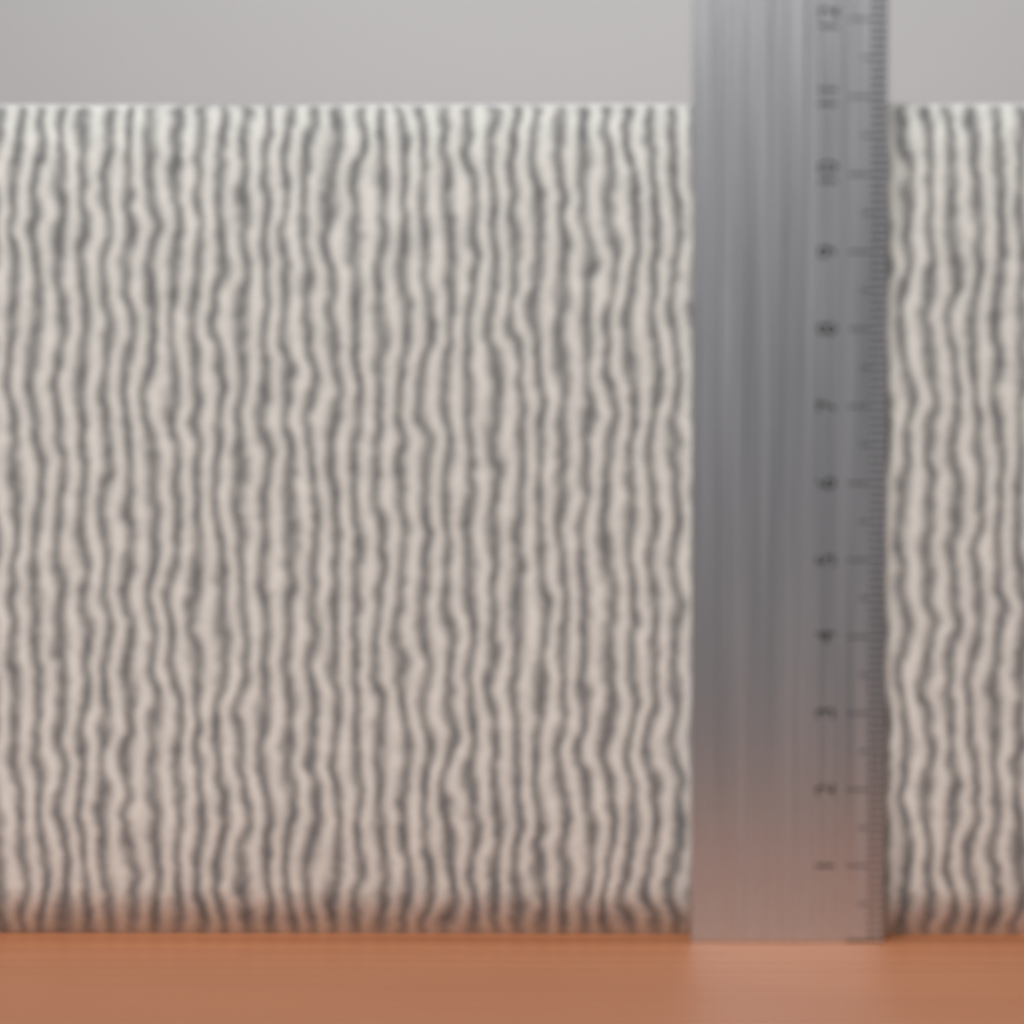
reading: 11.0 cm
